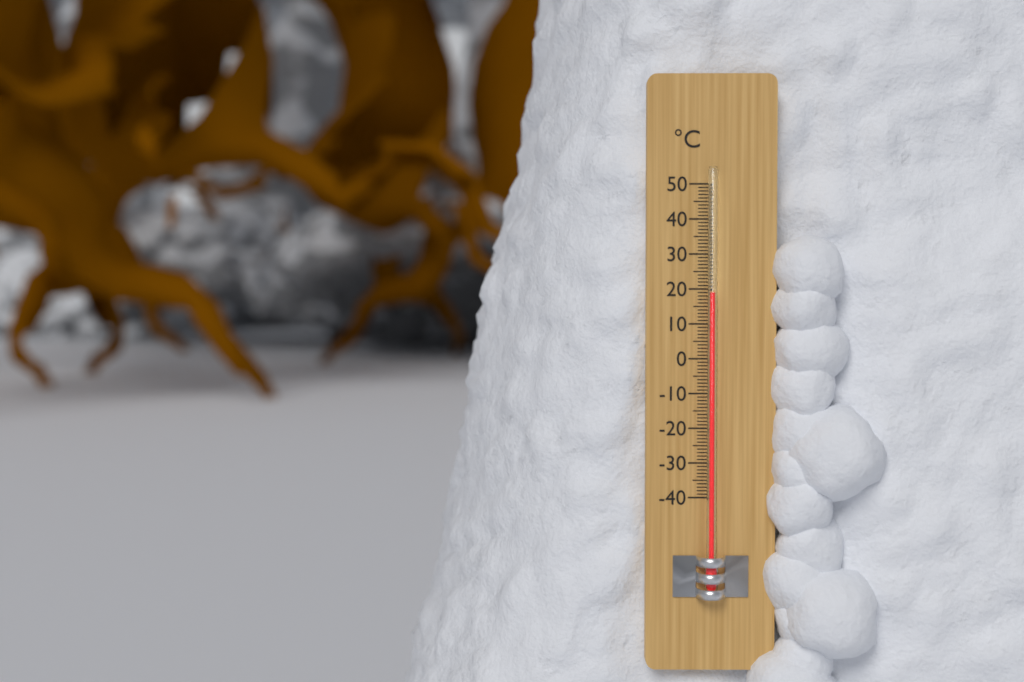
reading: 19 °C
